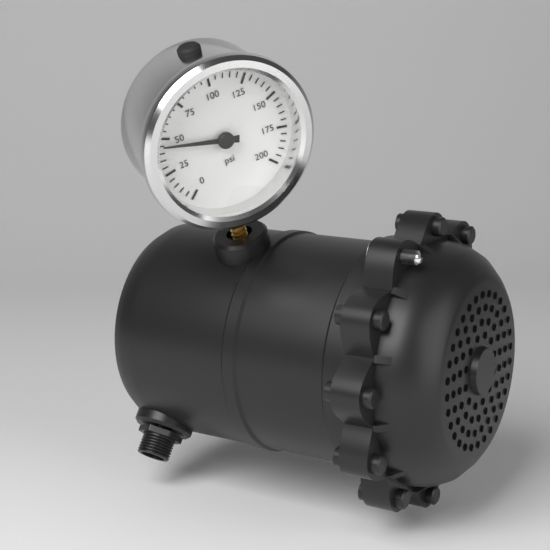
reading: 45 psi
